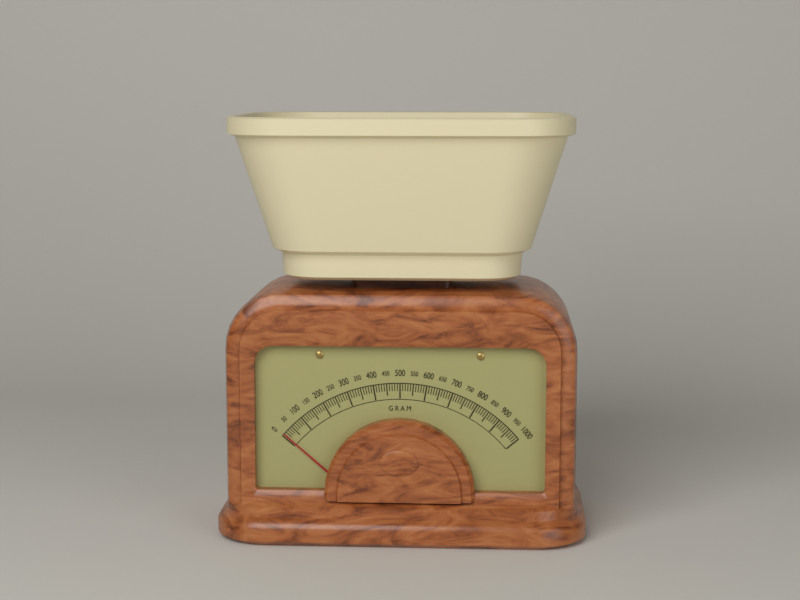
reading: 10 g
